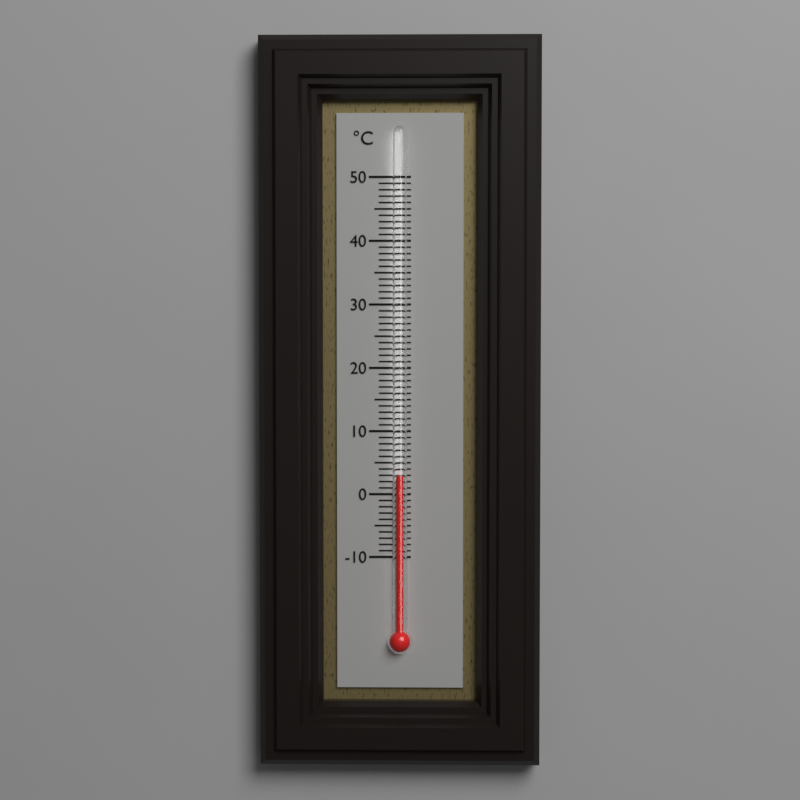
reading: 3 °C
